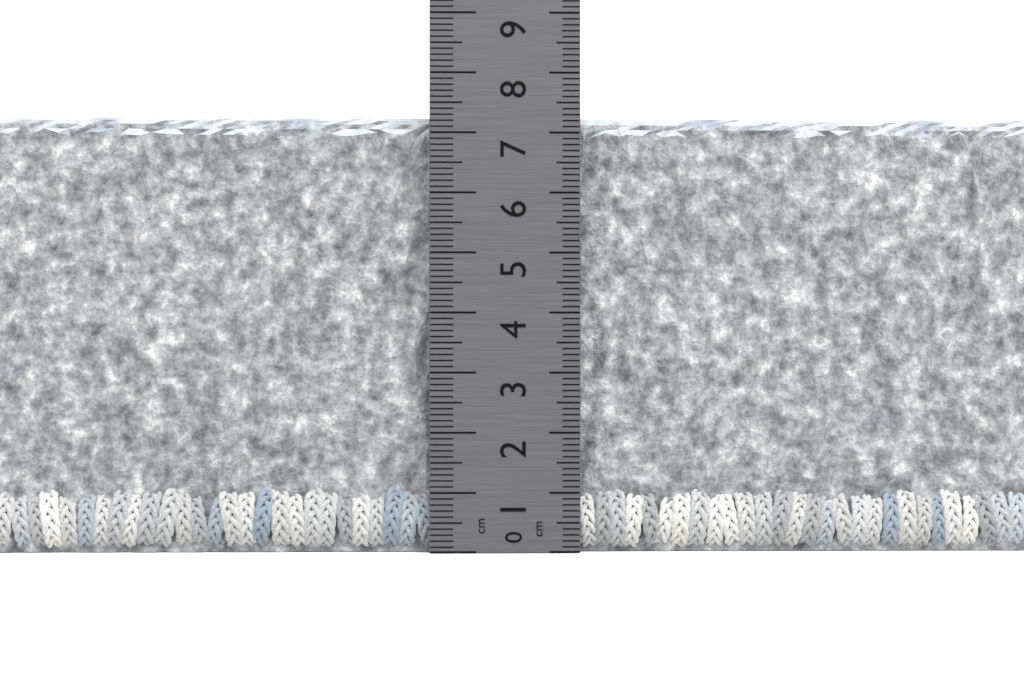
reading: 7.3 cm
